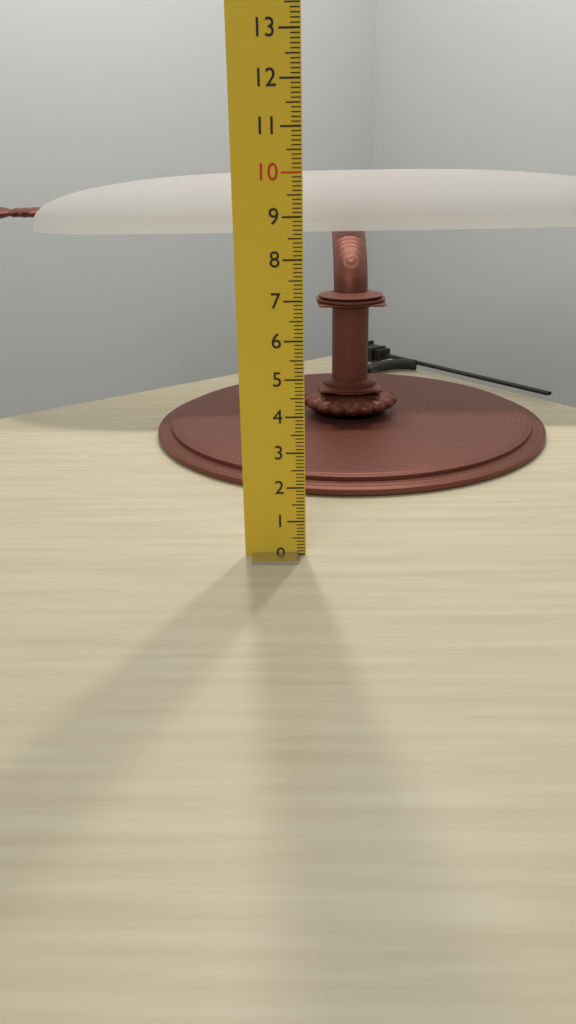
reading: 9.7 cm
